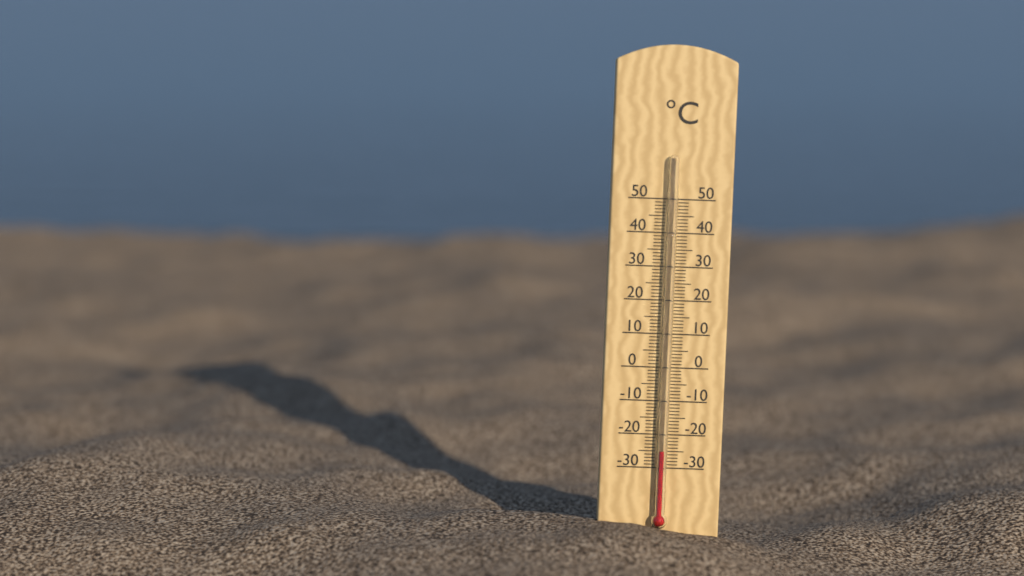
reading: -25 °C
